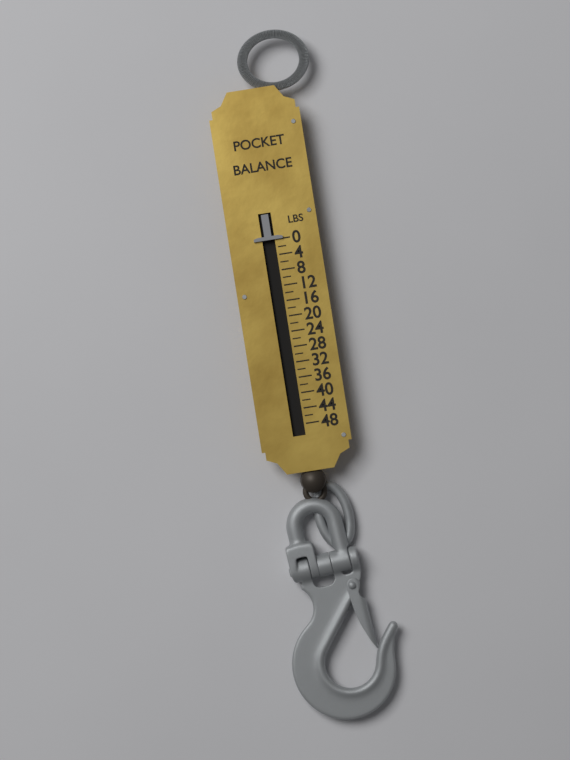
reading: 0 lbs
